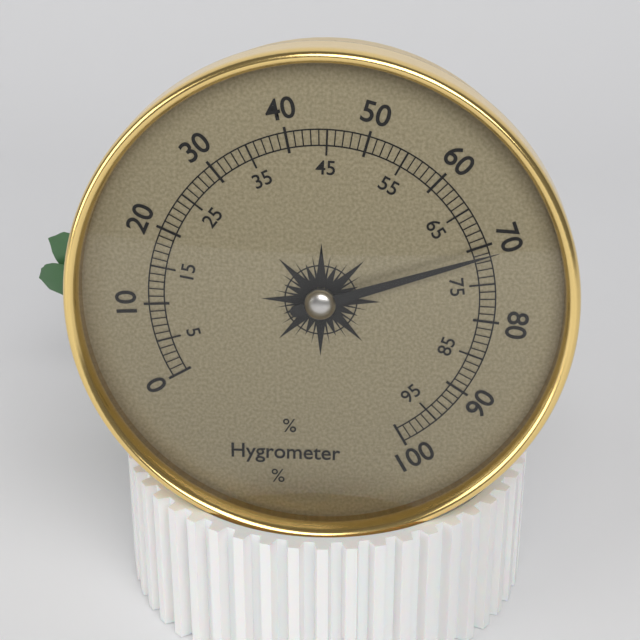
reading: 71 %
